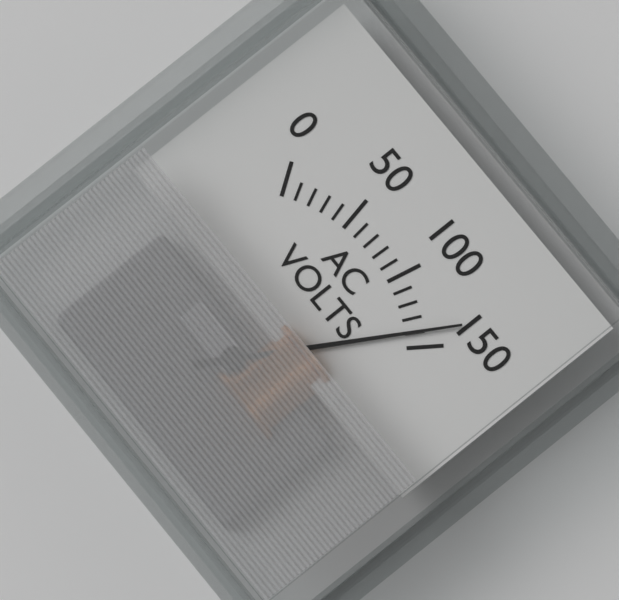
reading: 140 V
